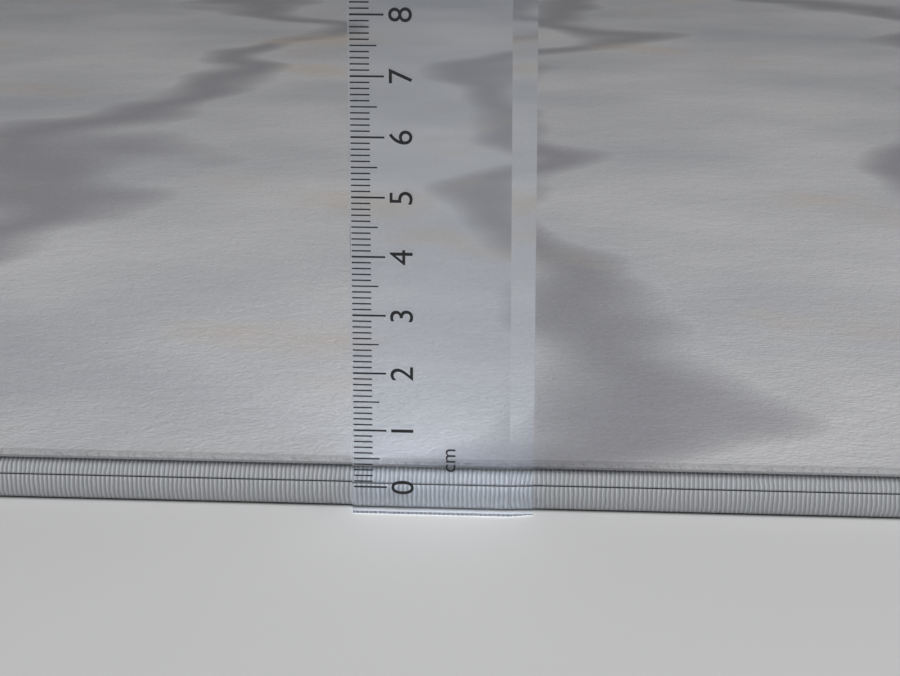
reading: 0.4 cm
